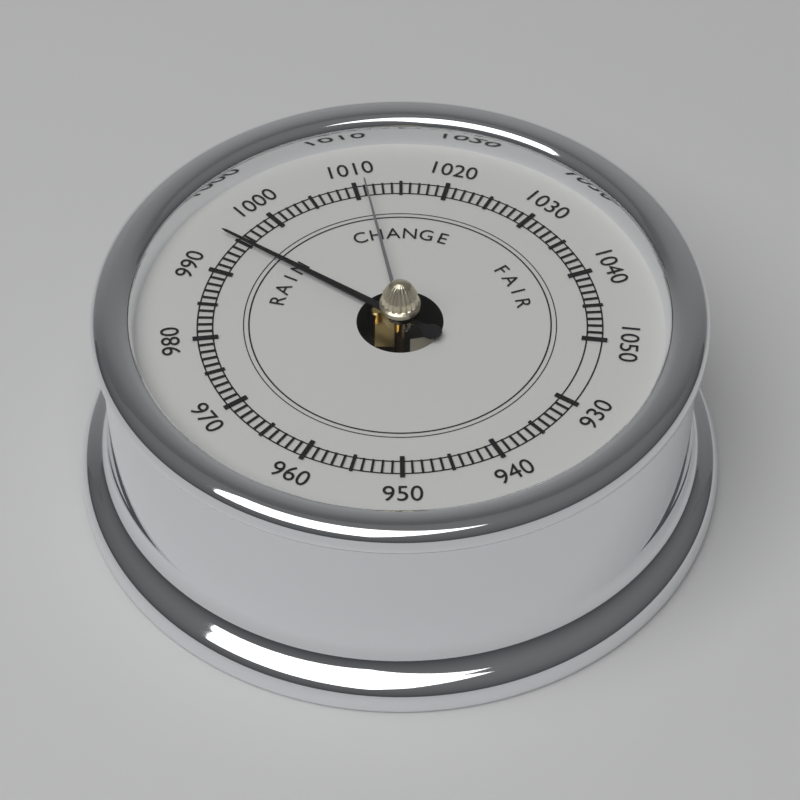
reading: 995 (no unit)
